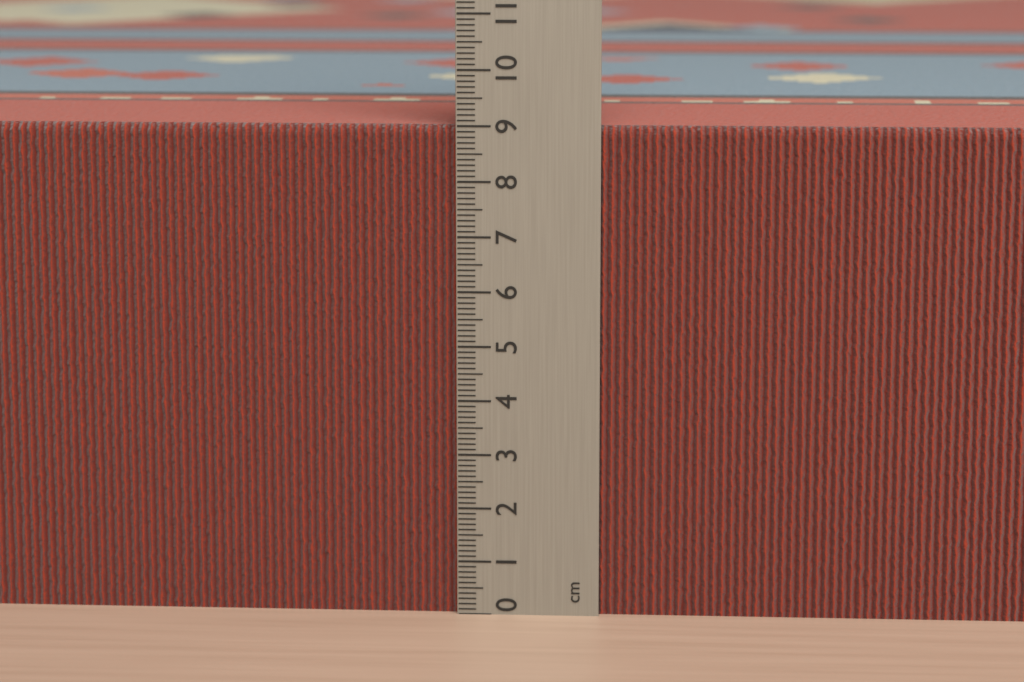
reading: 9.0 cm
